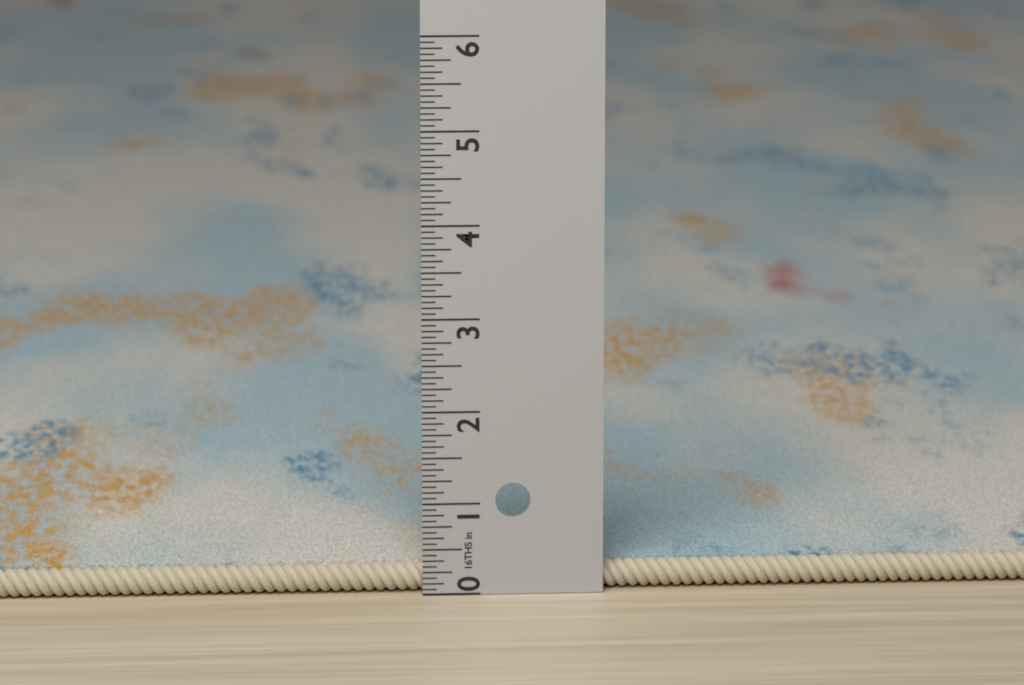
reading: 0.3125 in
